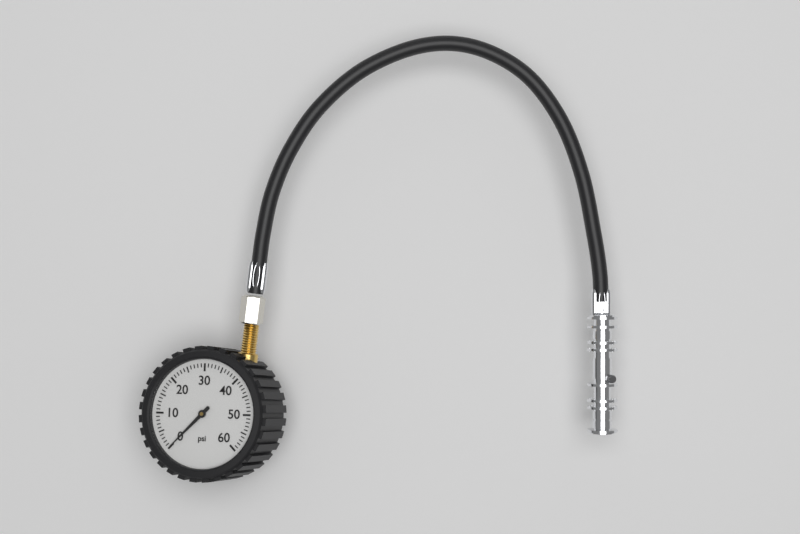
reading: 0 psi
